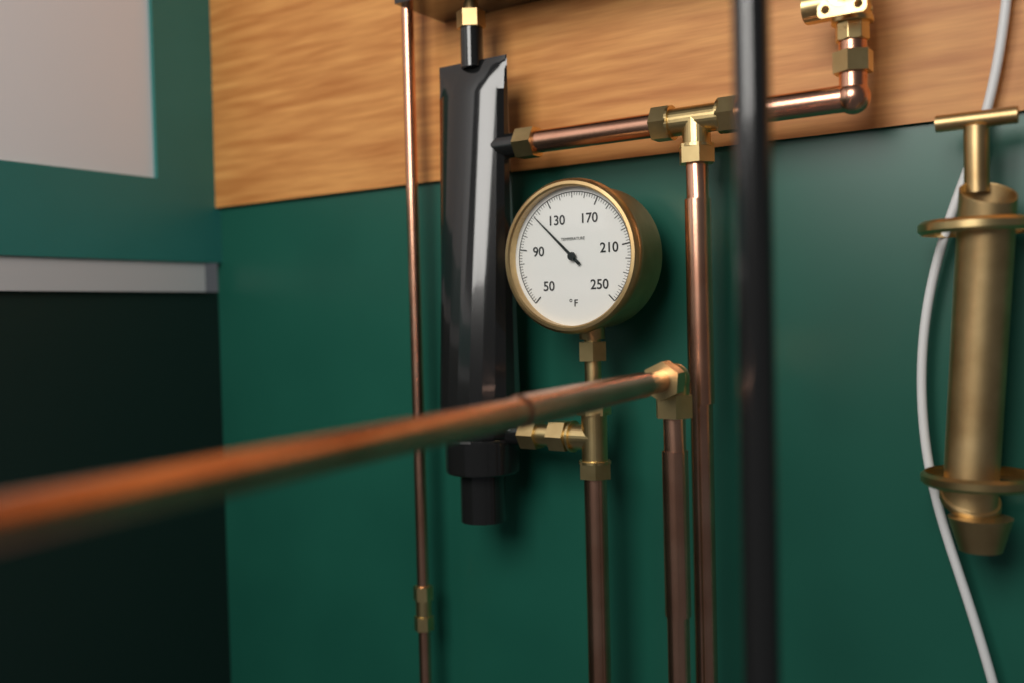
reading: 116 °F
